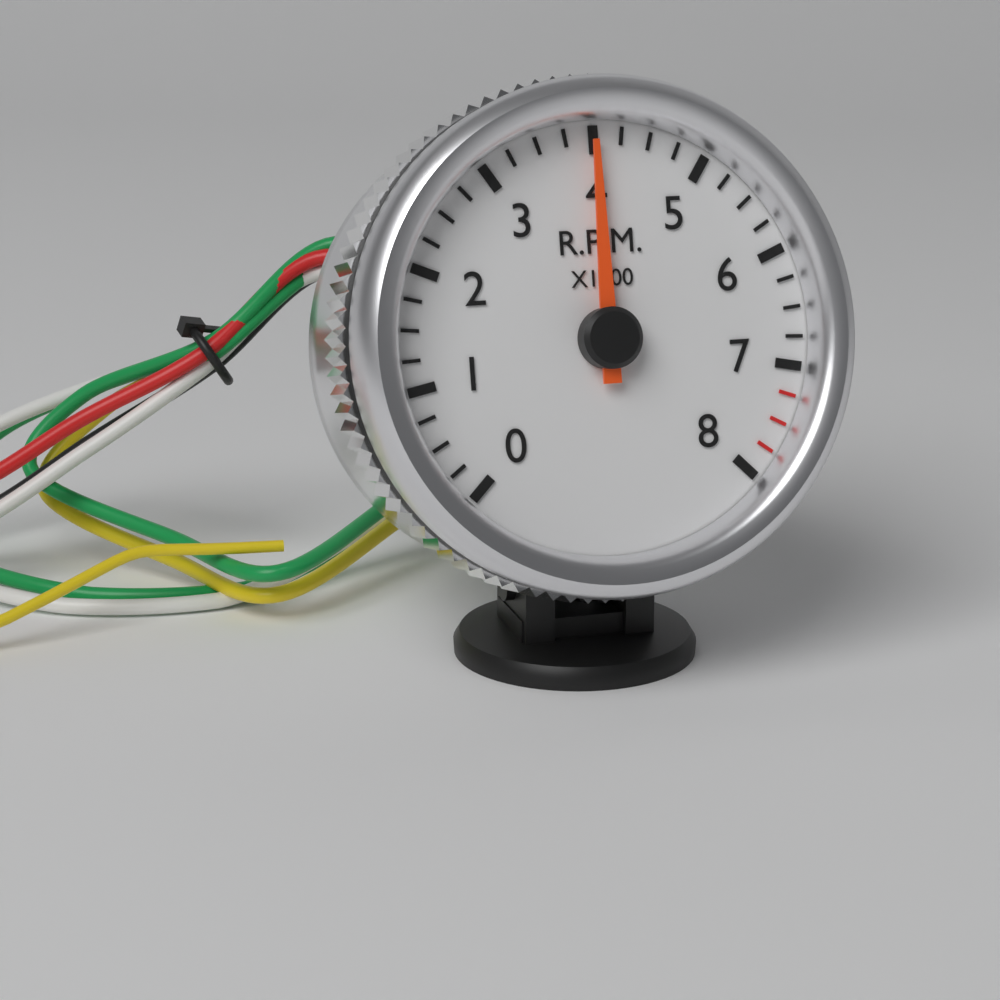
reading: 4000 RPM
